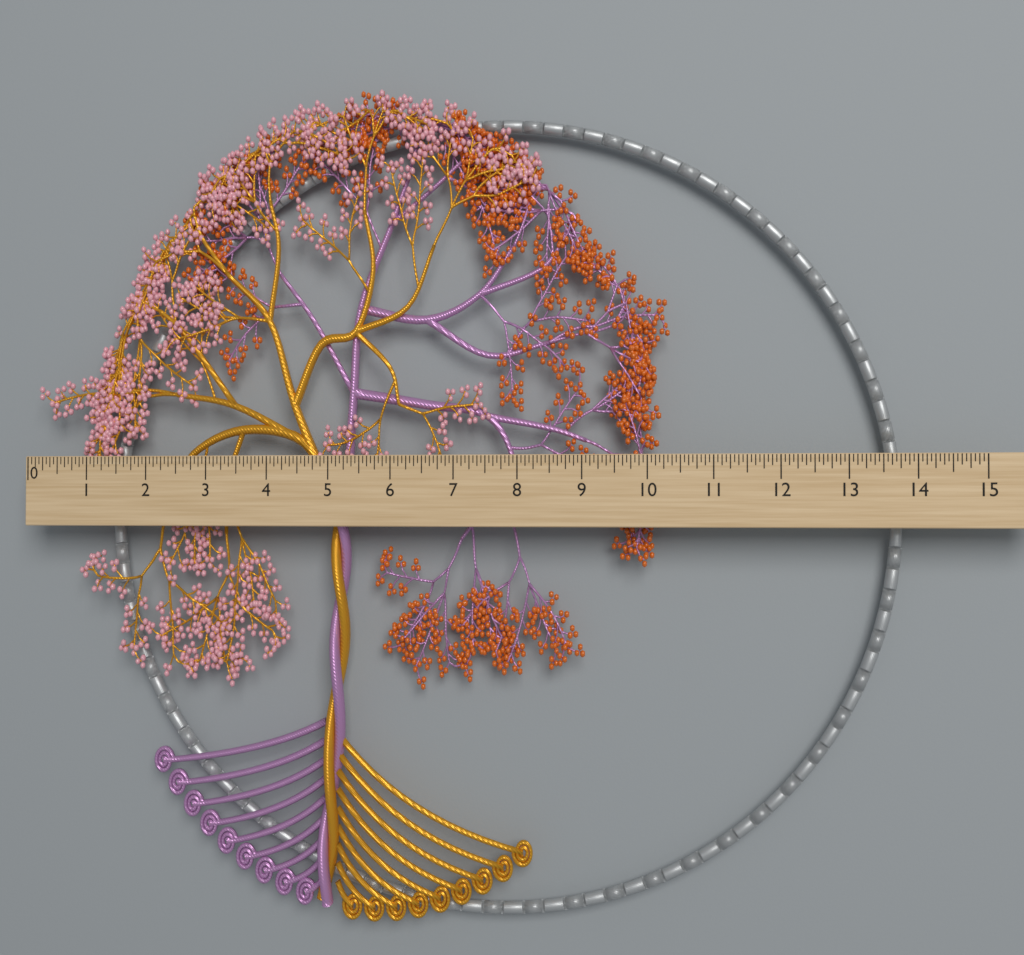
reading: 10.3750 (no unit)
